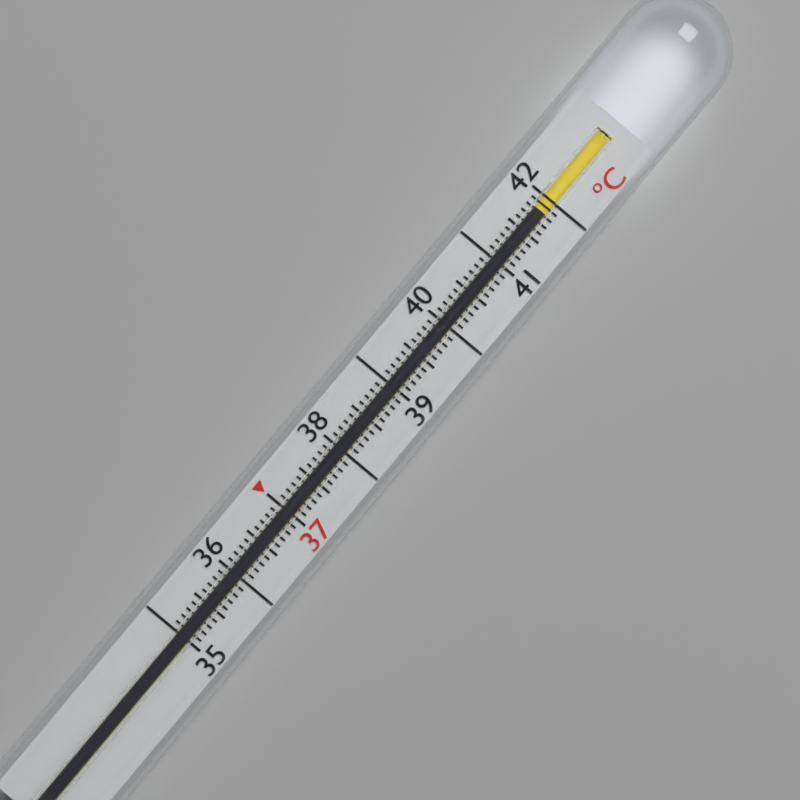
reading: 41.8 °C
